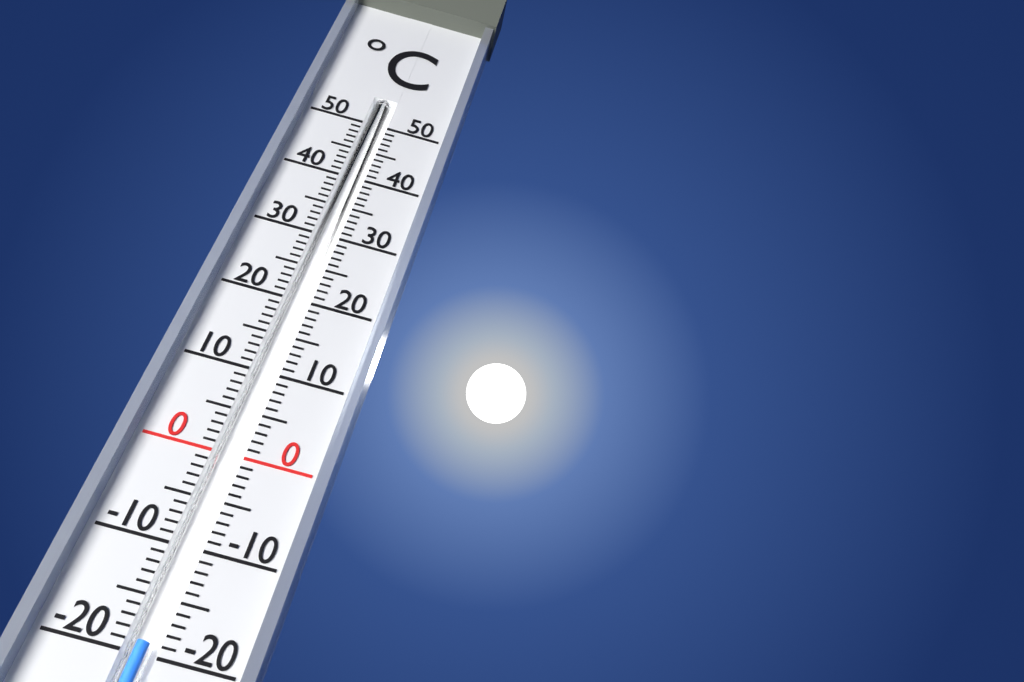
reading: -19 °C
